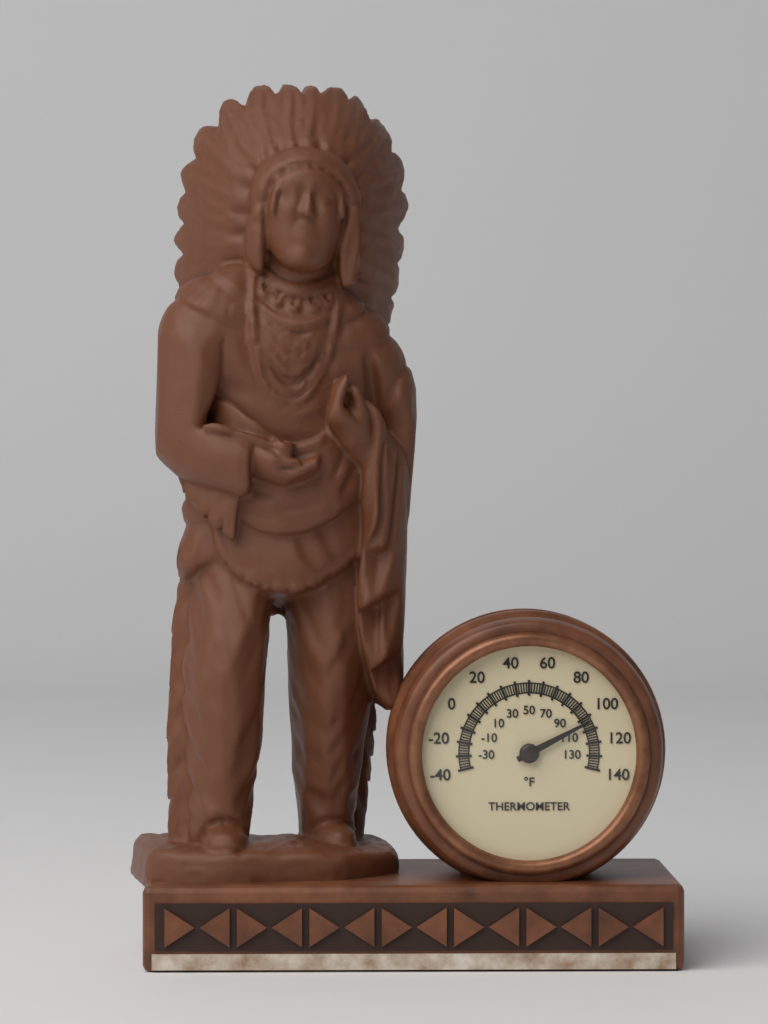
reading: 104 °F
